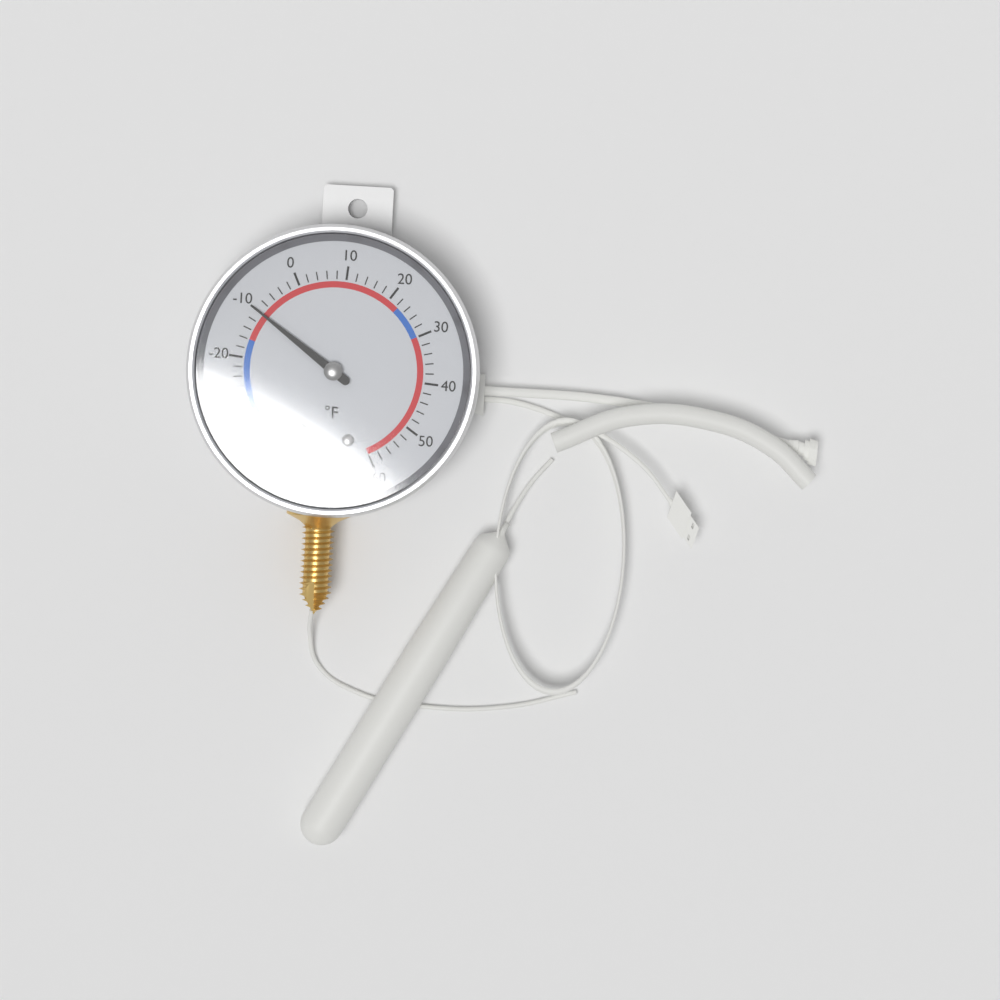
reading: -10 °F
